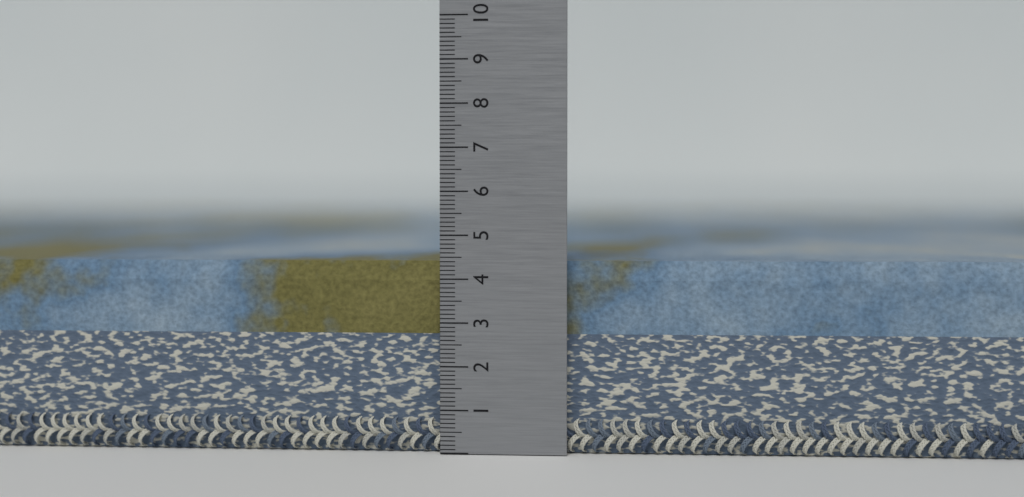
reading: 4.4 (no unit)
